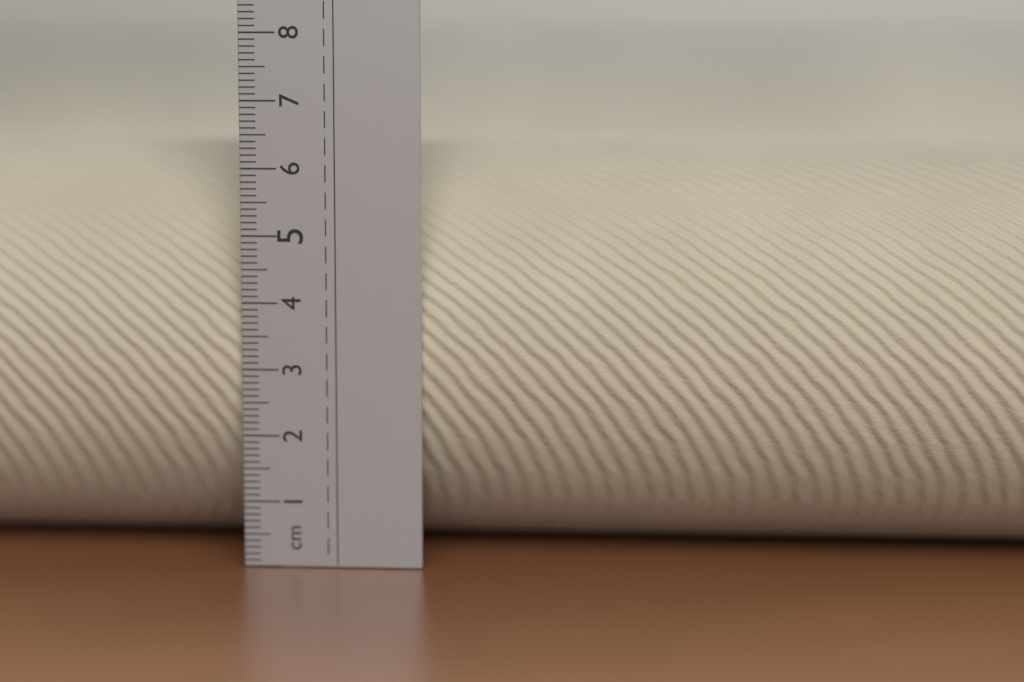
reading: 6.3 cm
